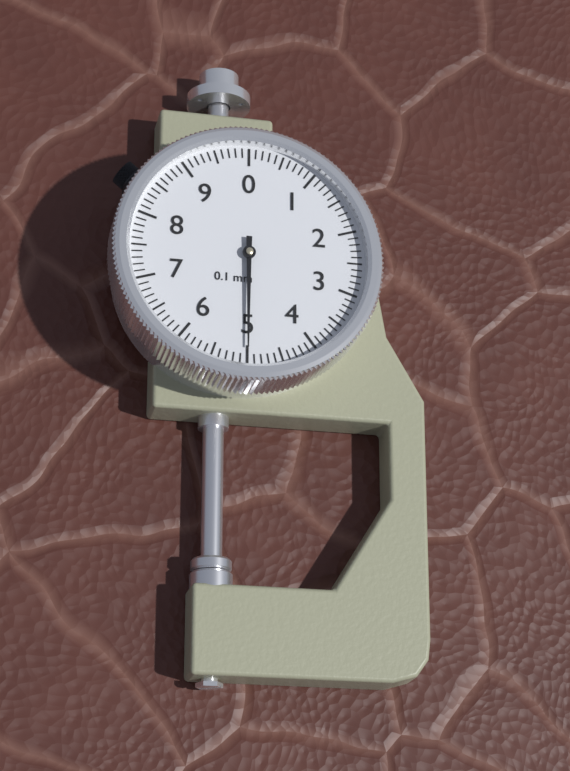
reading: 5.0 mm
